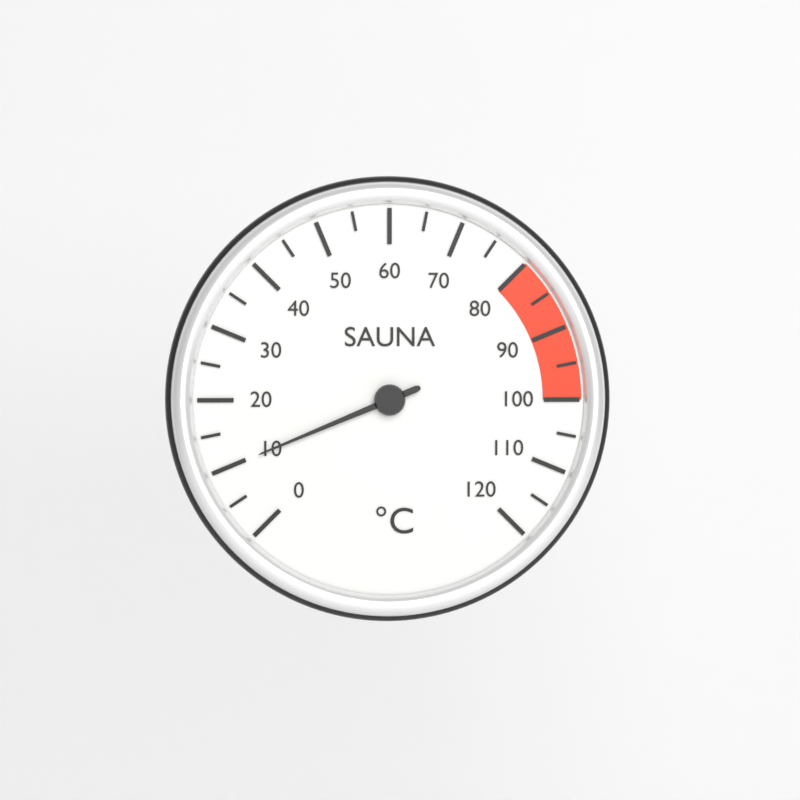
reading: 10 °C
